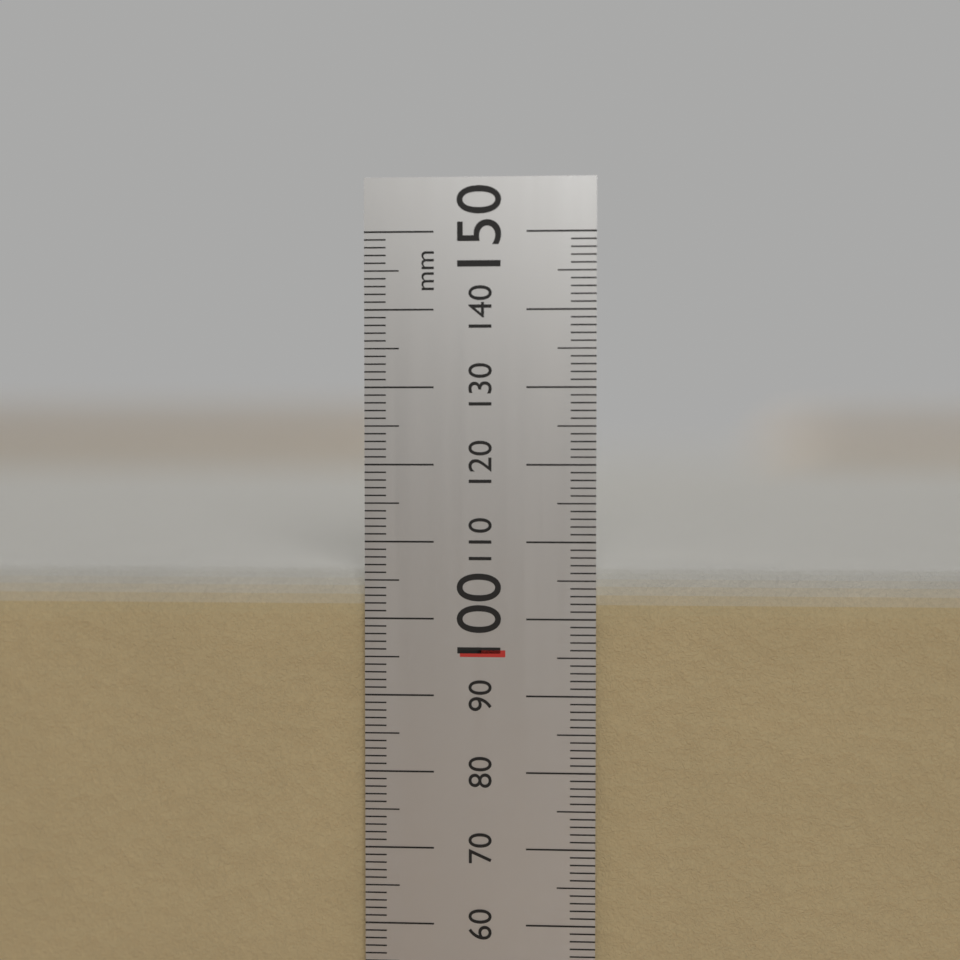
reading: 106 mm
